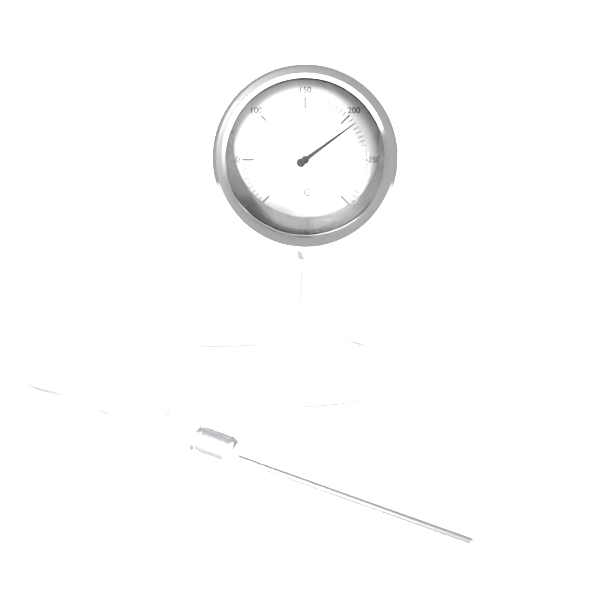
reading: 210 °C
